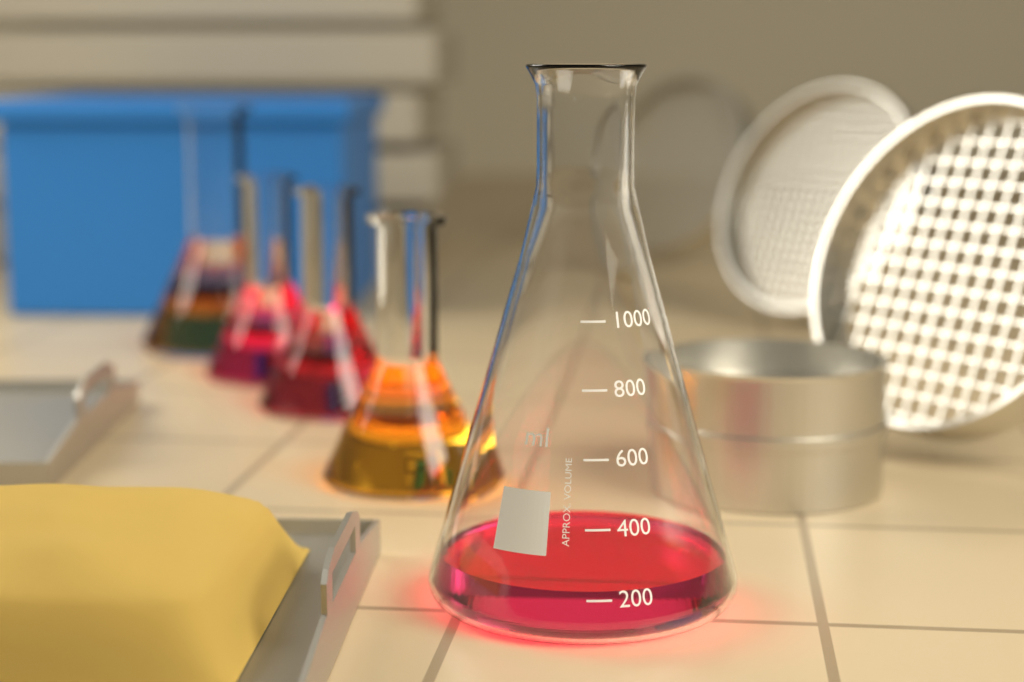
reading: 220 ml
